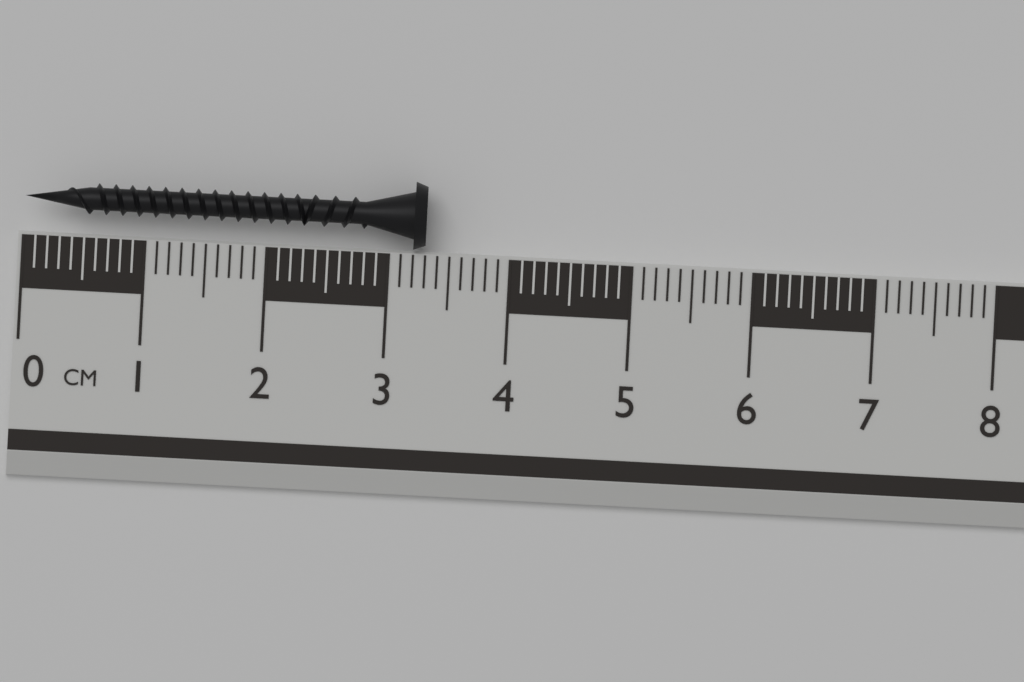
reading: 3.3 cm
